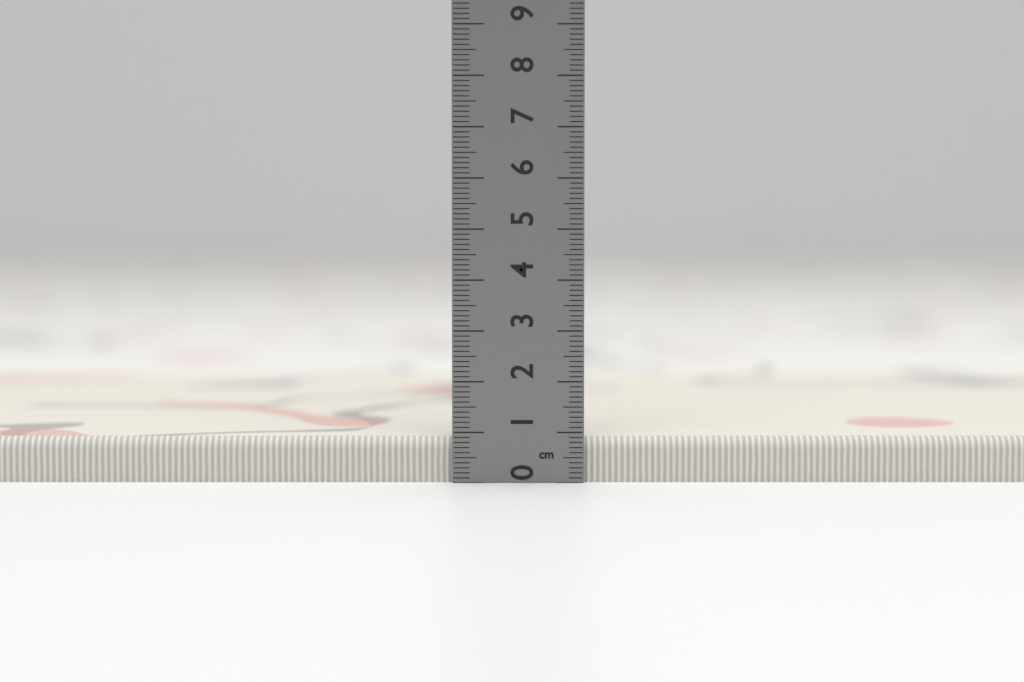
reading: 0.9 cm
